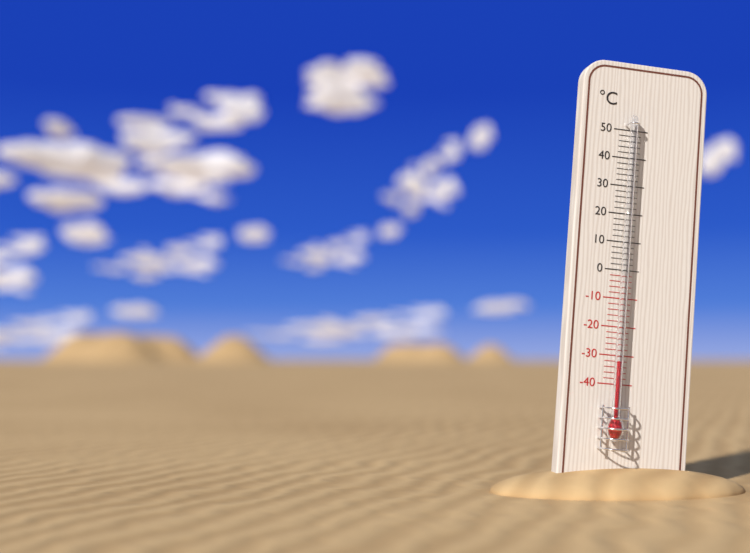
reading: -32 °C
